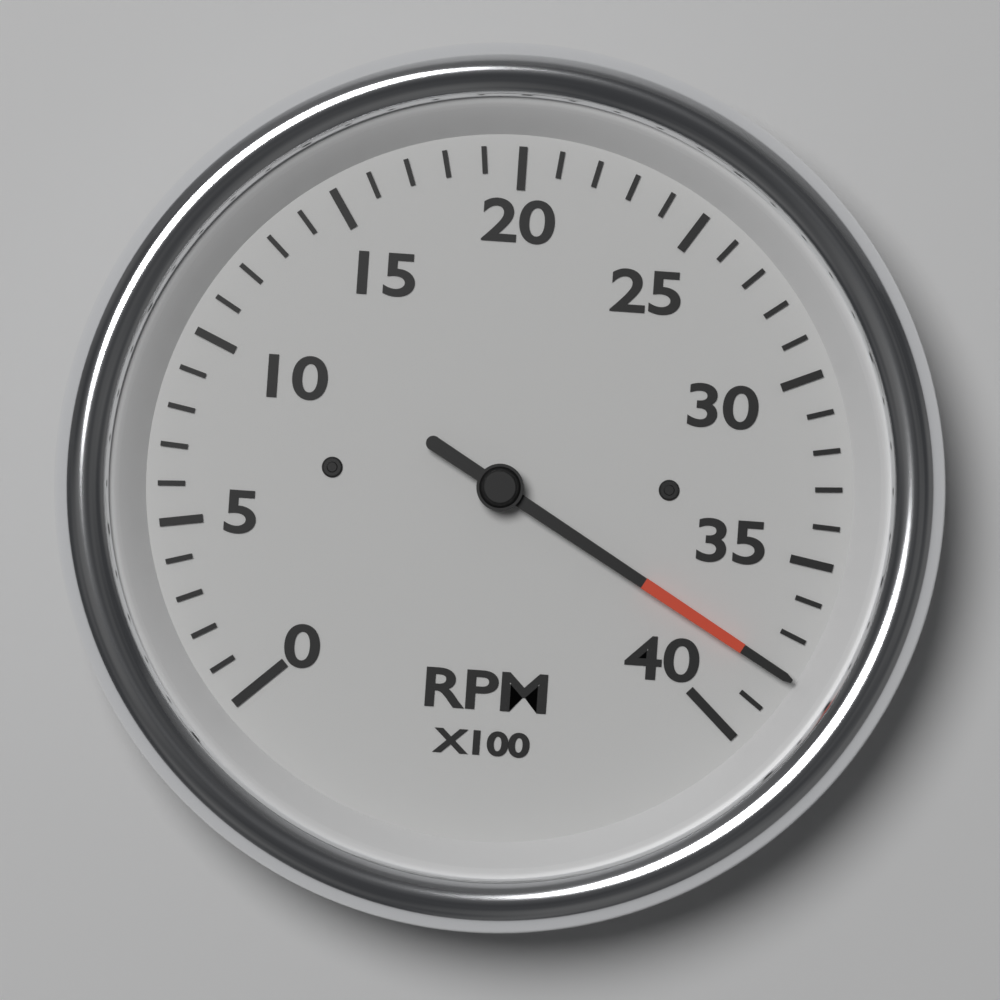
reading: 3800 RPM
